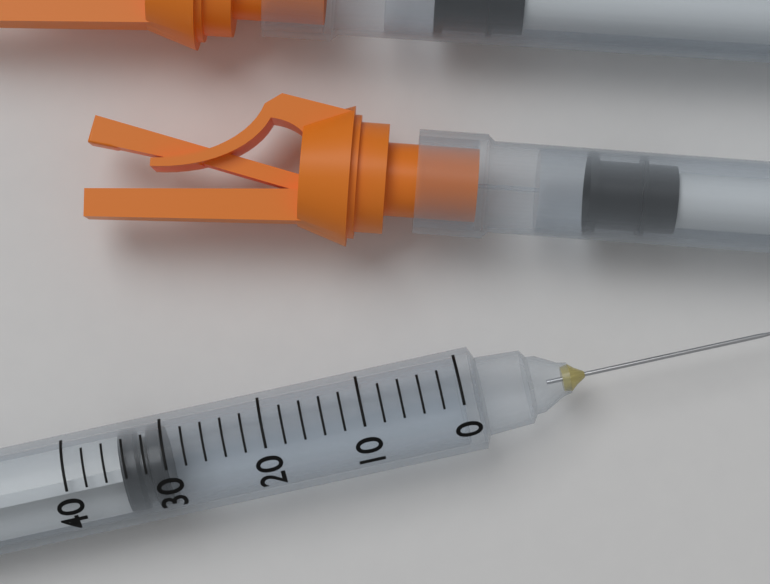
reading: 30 (no unit)
